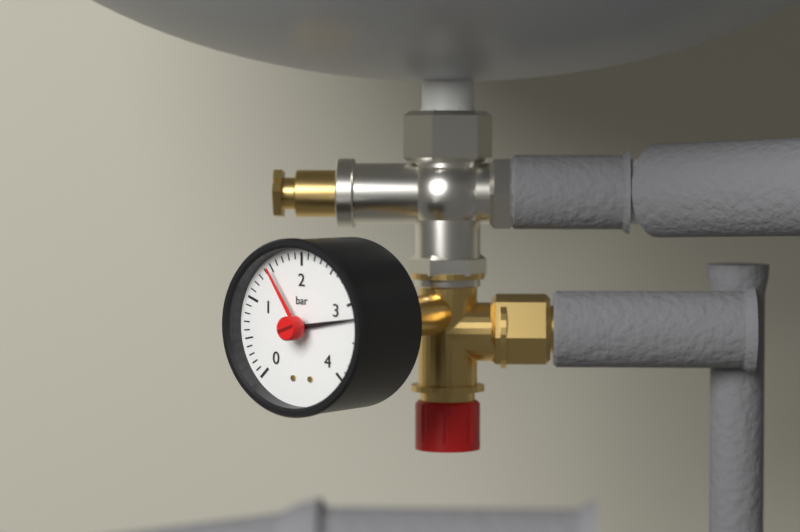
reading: 3.2 bar
